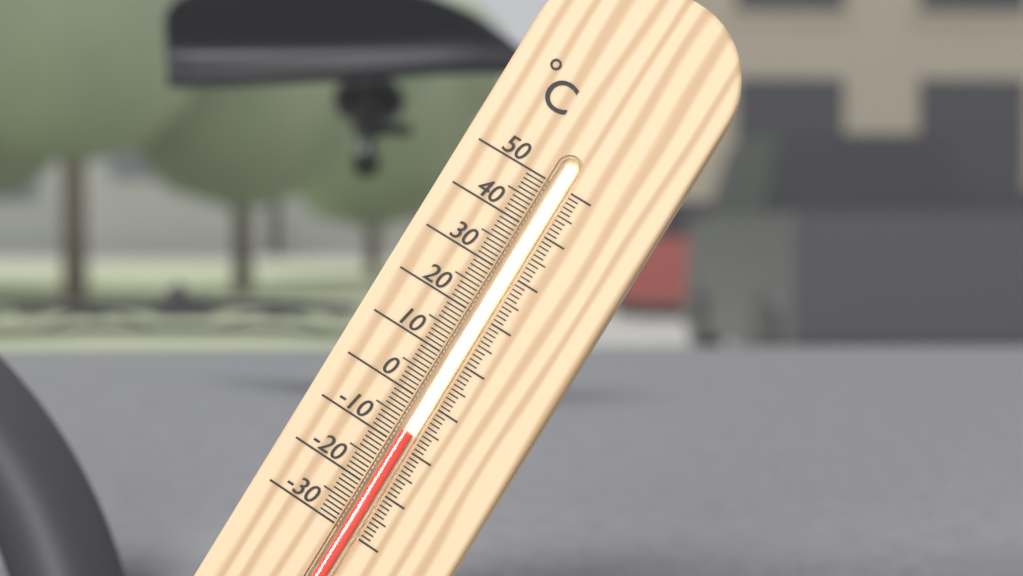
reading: -7 °C
